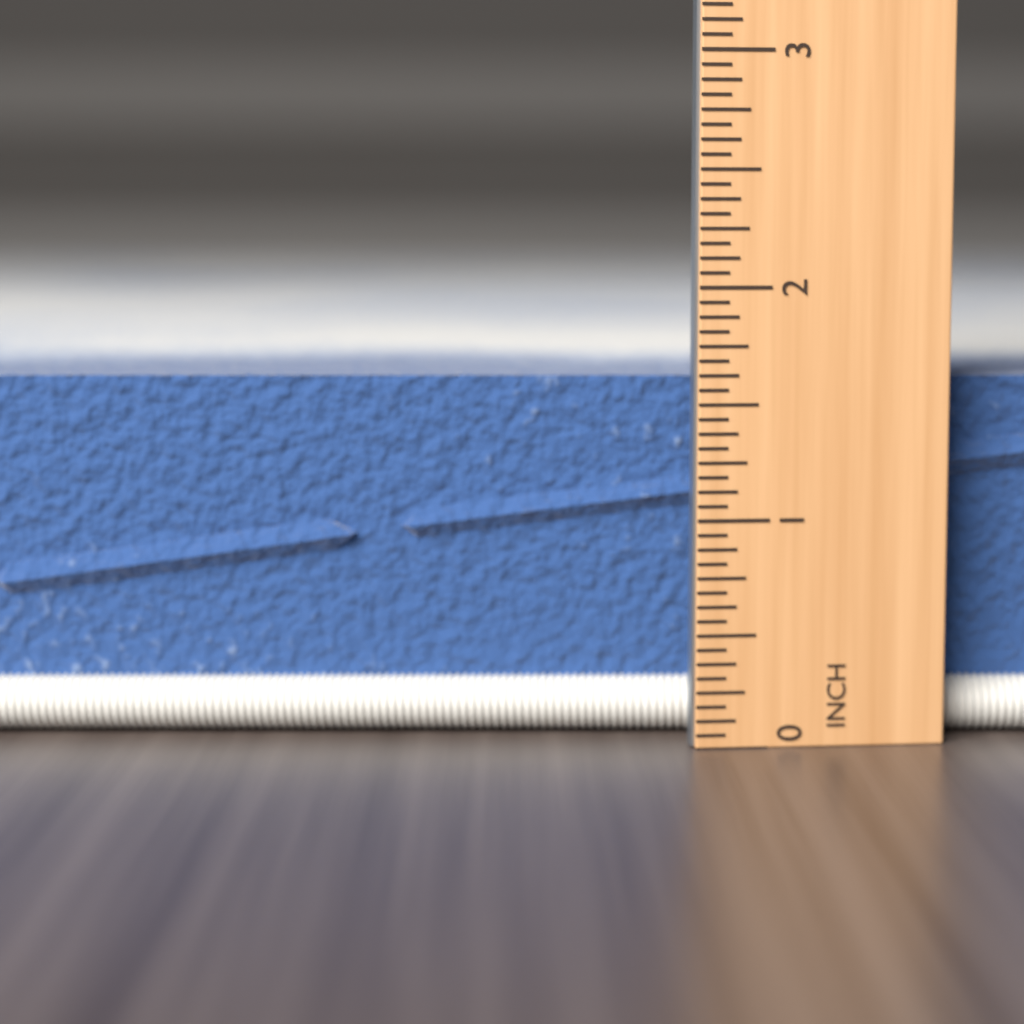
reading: 1.6250 in
